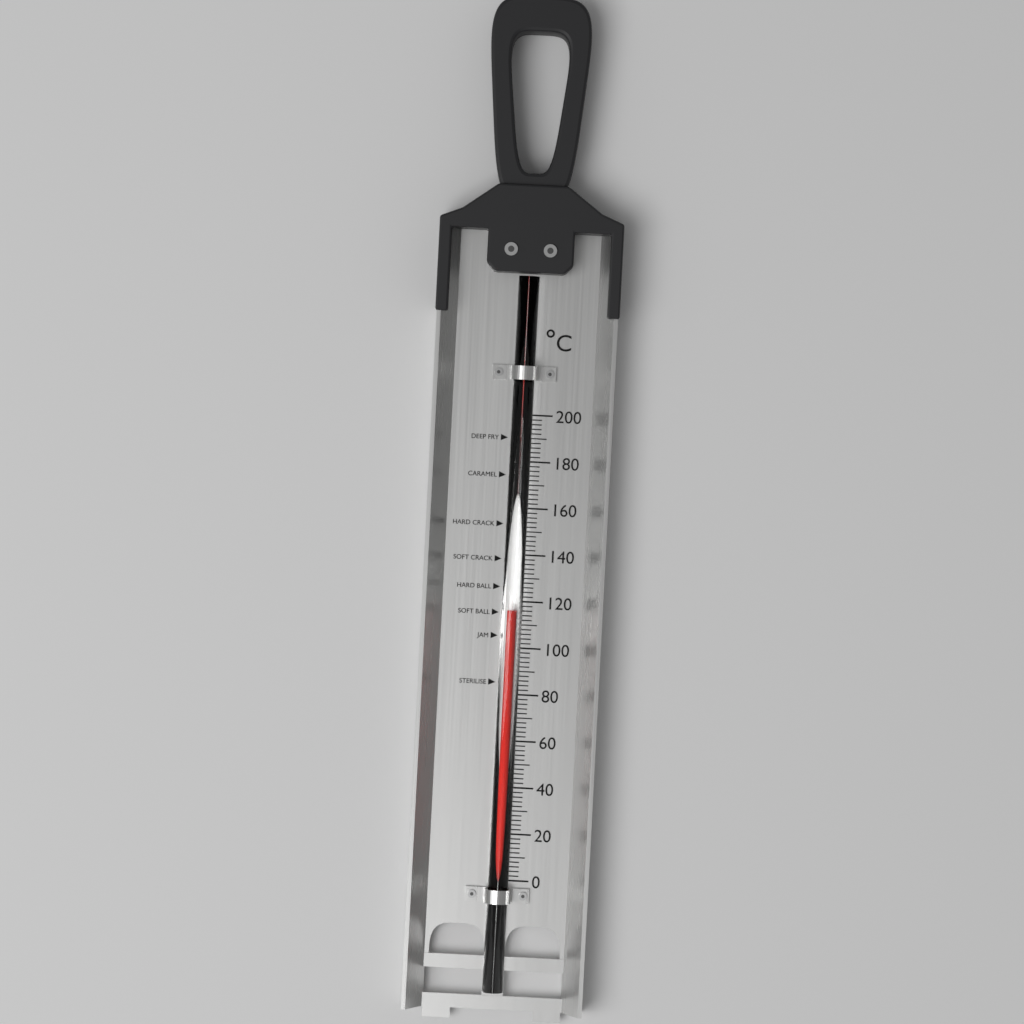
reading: 116 °C
